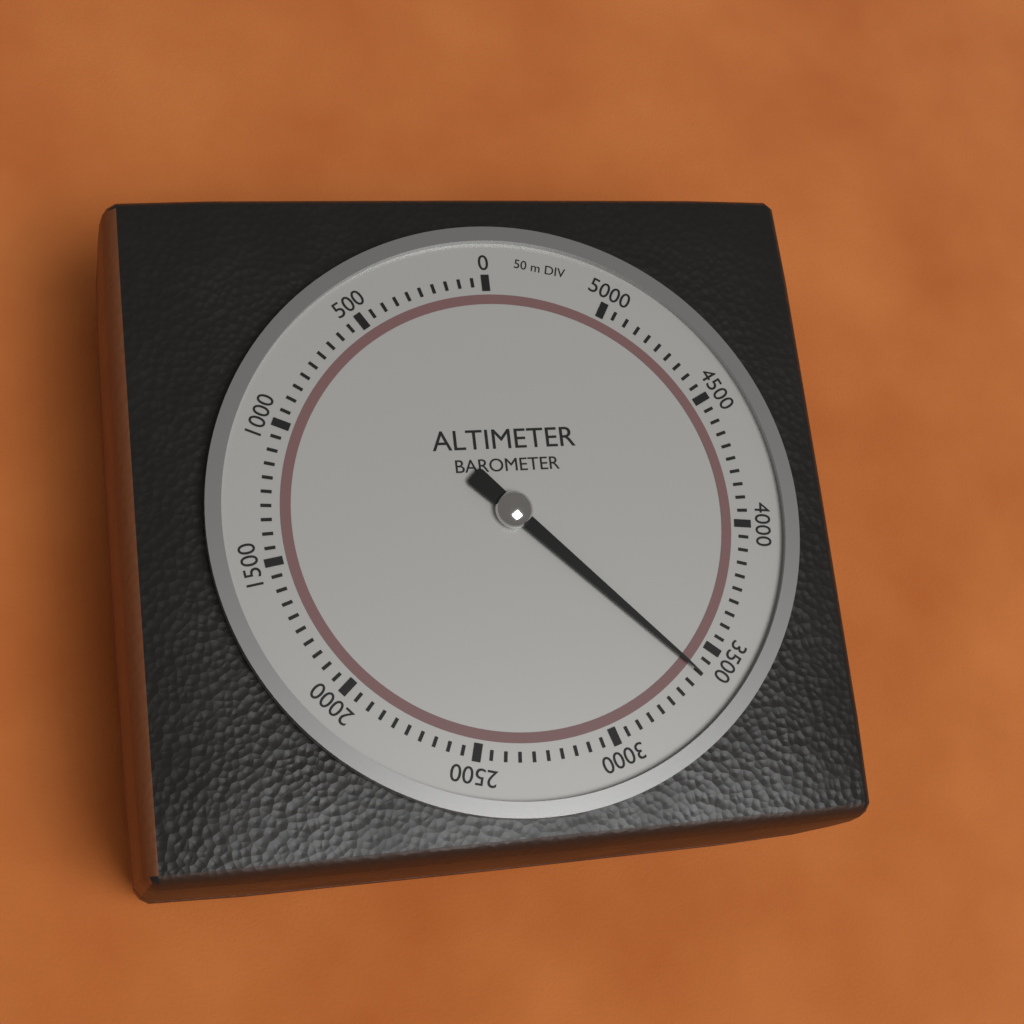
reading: 3400 m
